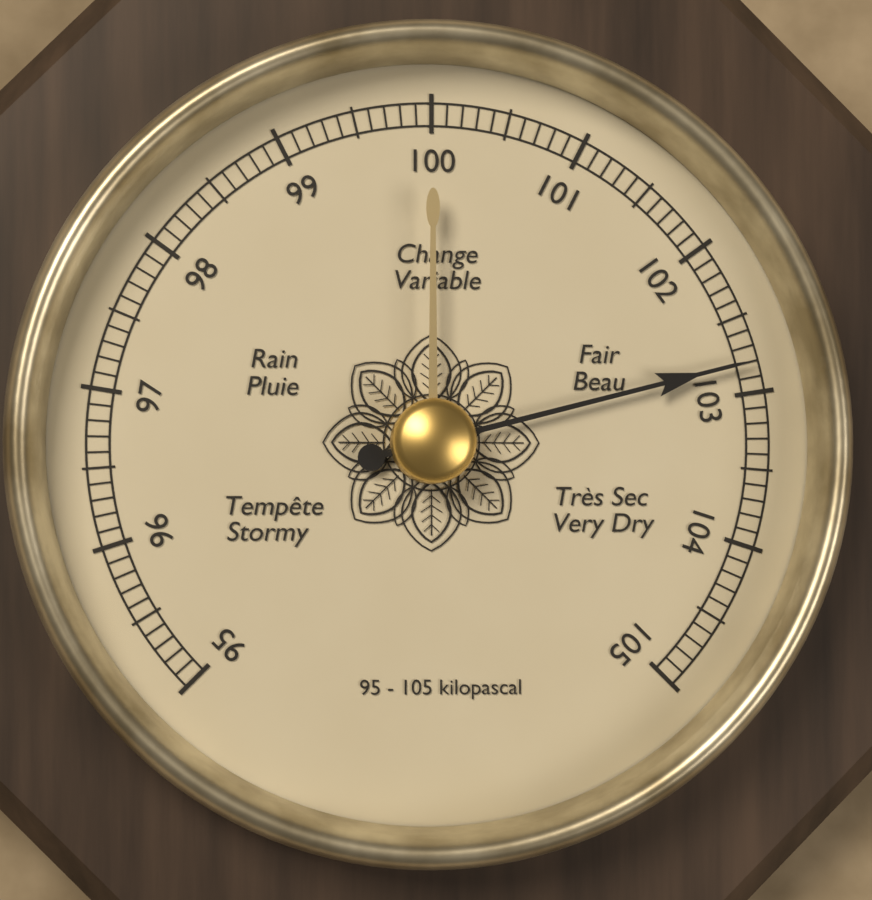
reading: 102.8 kPa
